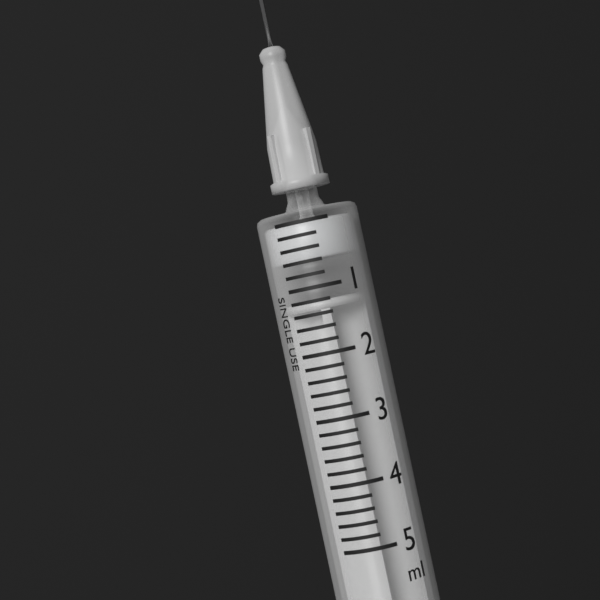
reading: 0.6 ml
